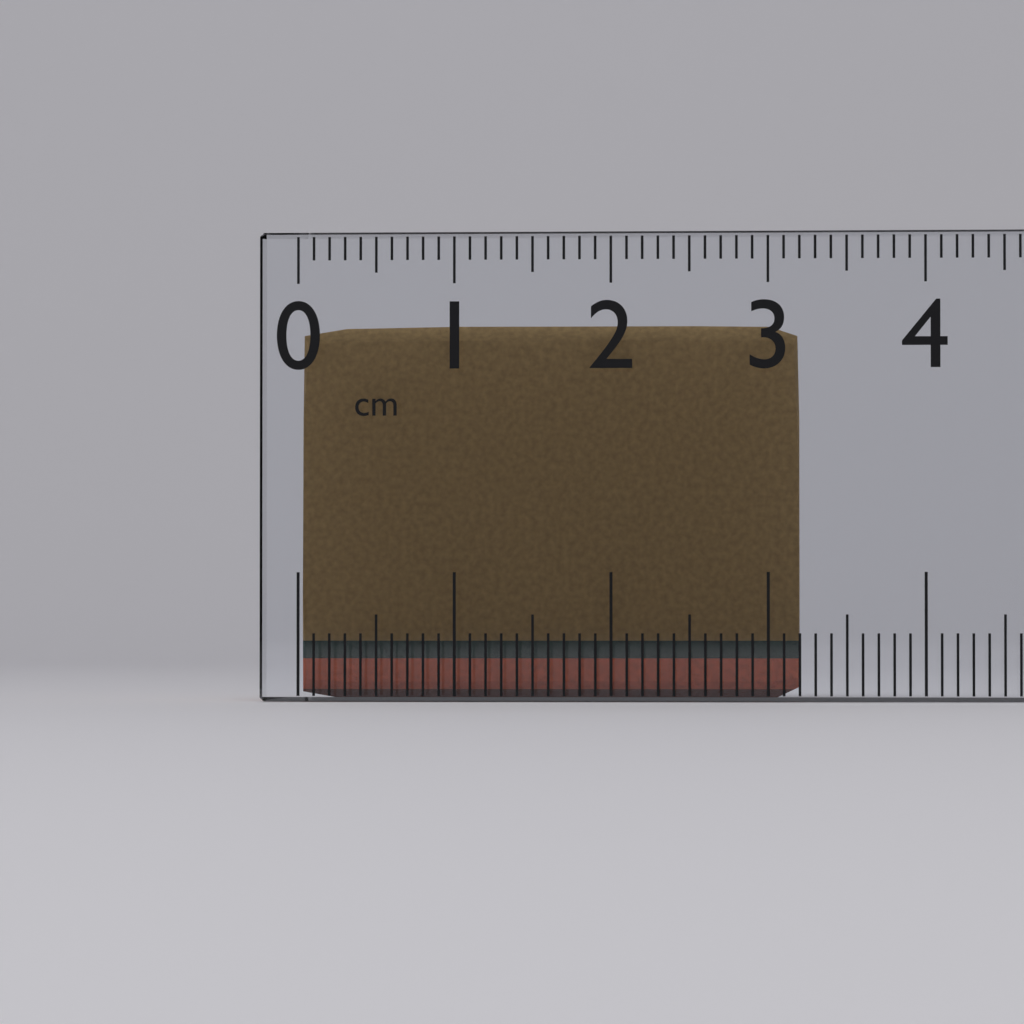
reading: 3.2 cm
